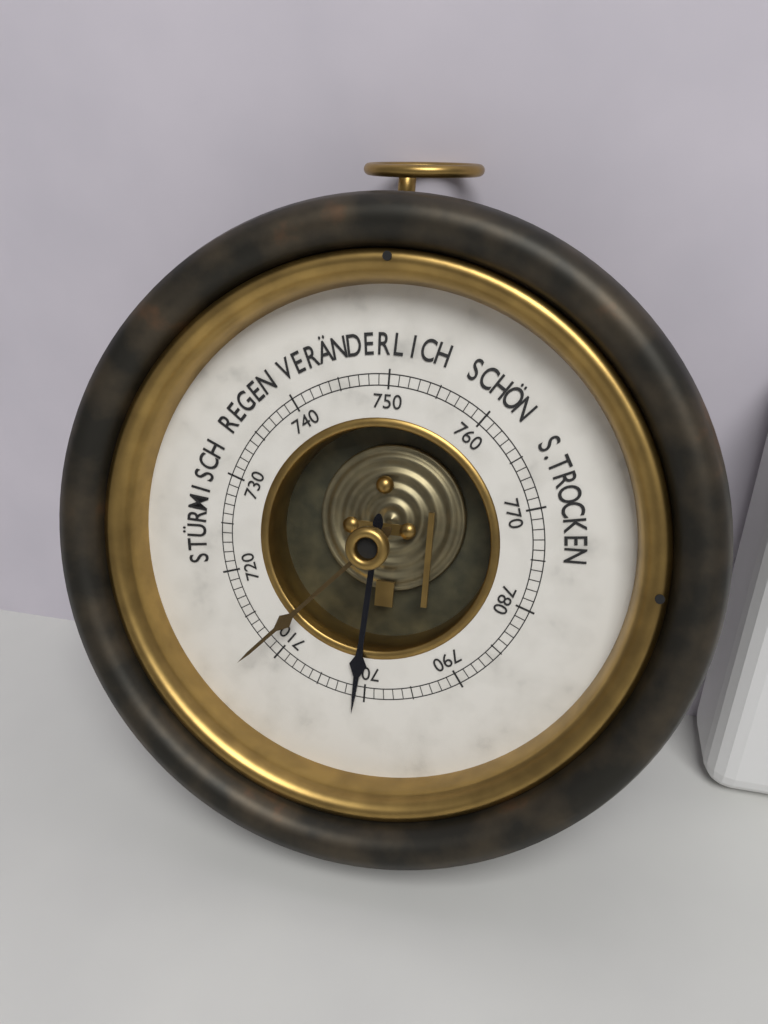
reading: 701 mmHg
